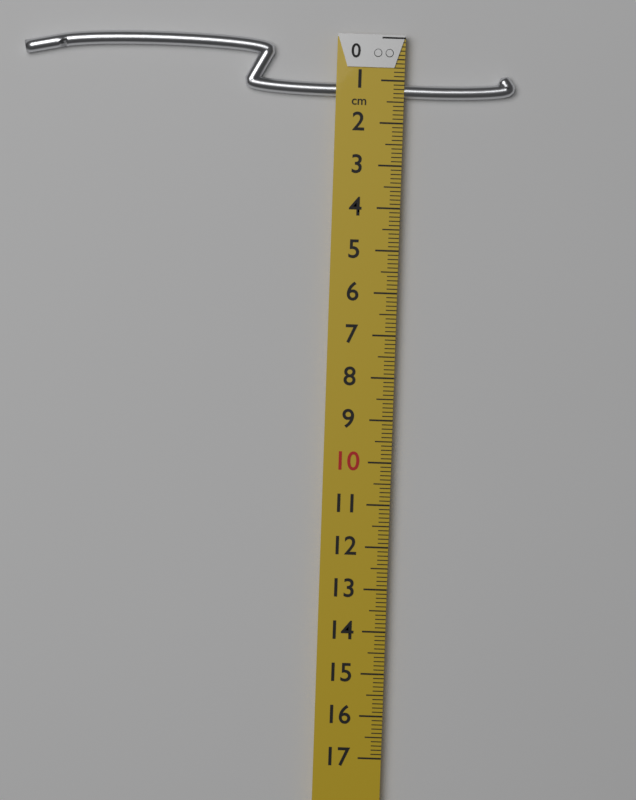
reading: 1.4 cm
